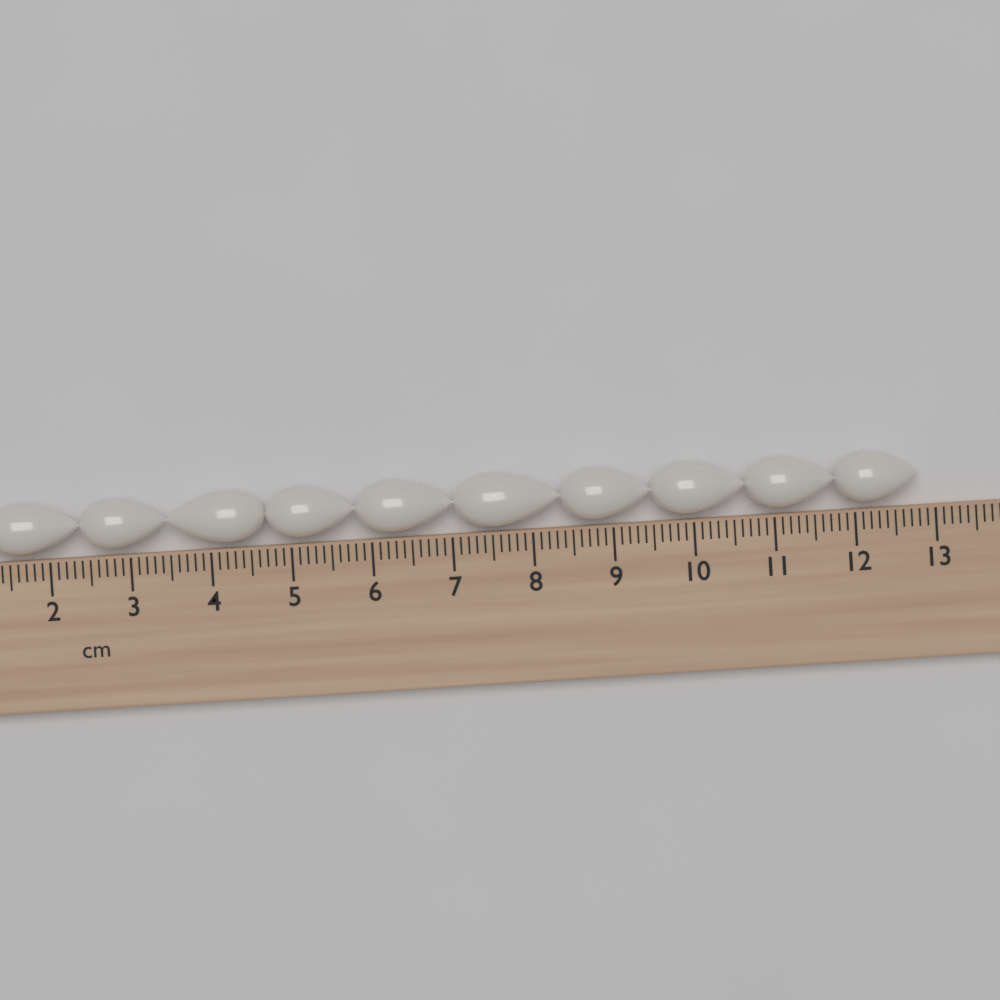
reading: 12.8 cm
